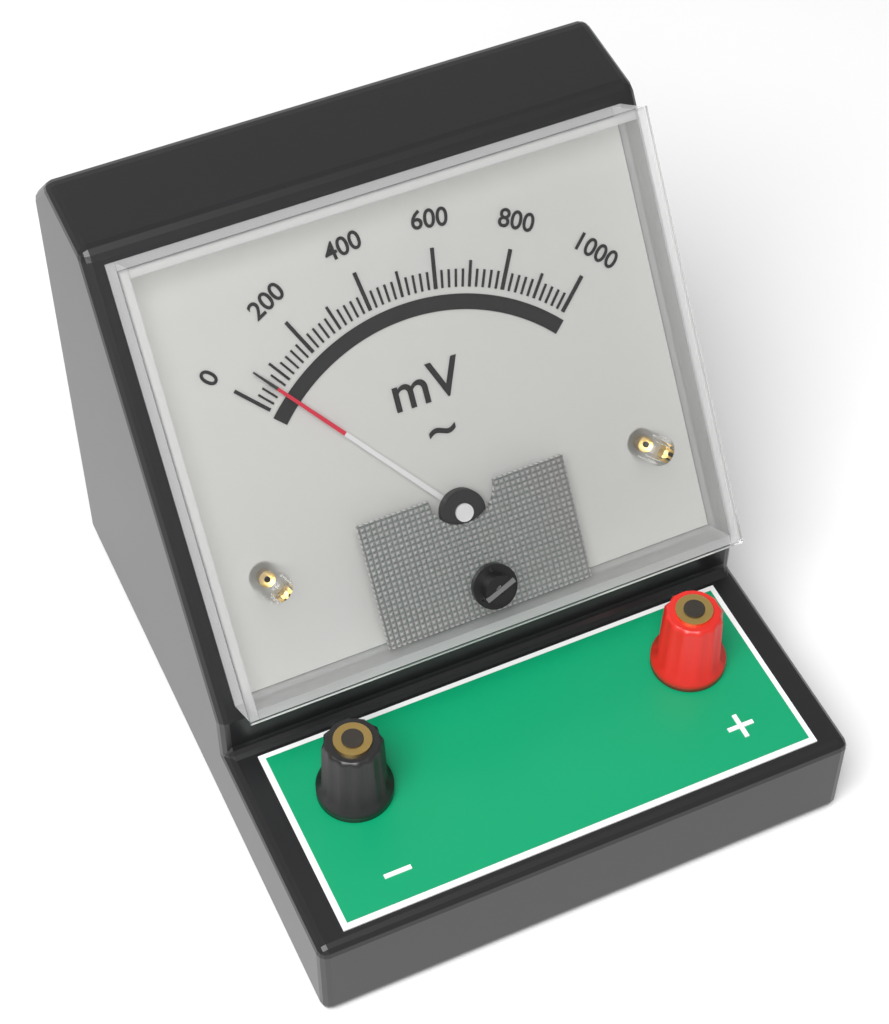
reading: 60 mV
